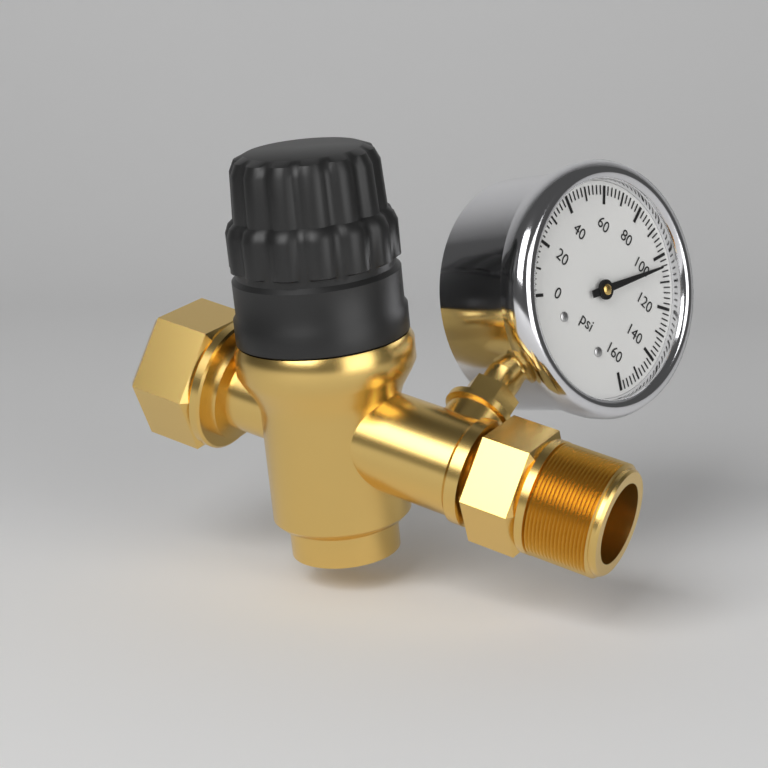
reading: 104 psi
